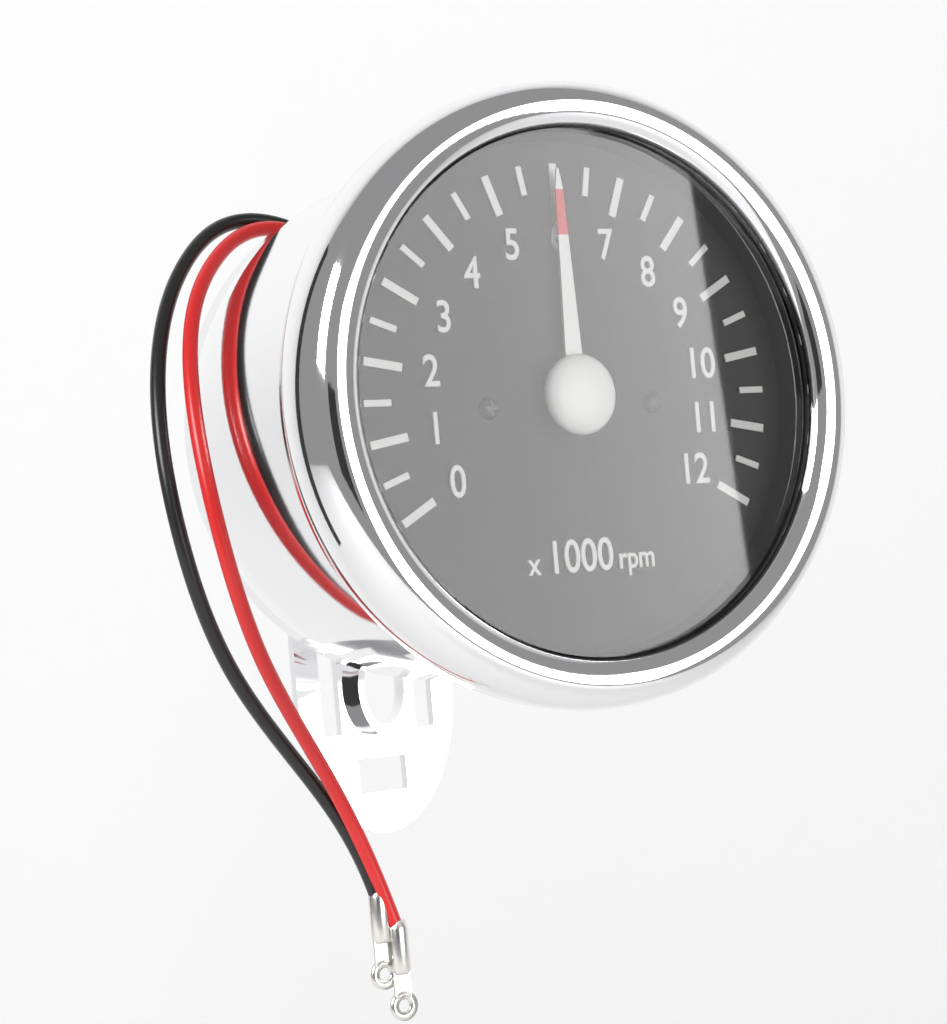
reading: 6.0 x1000 rpm
